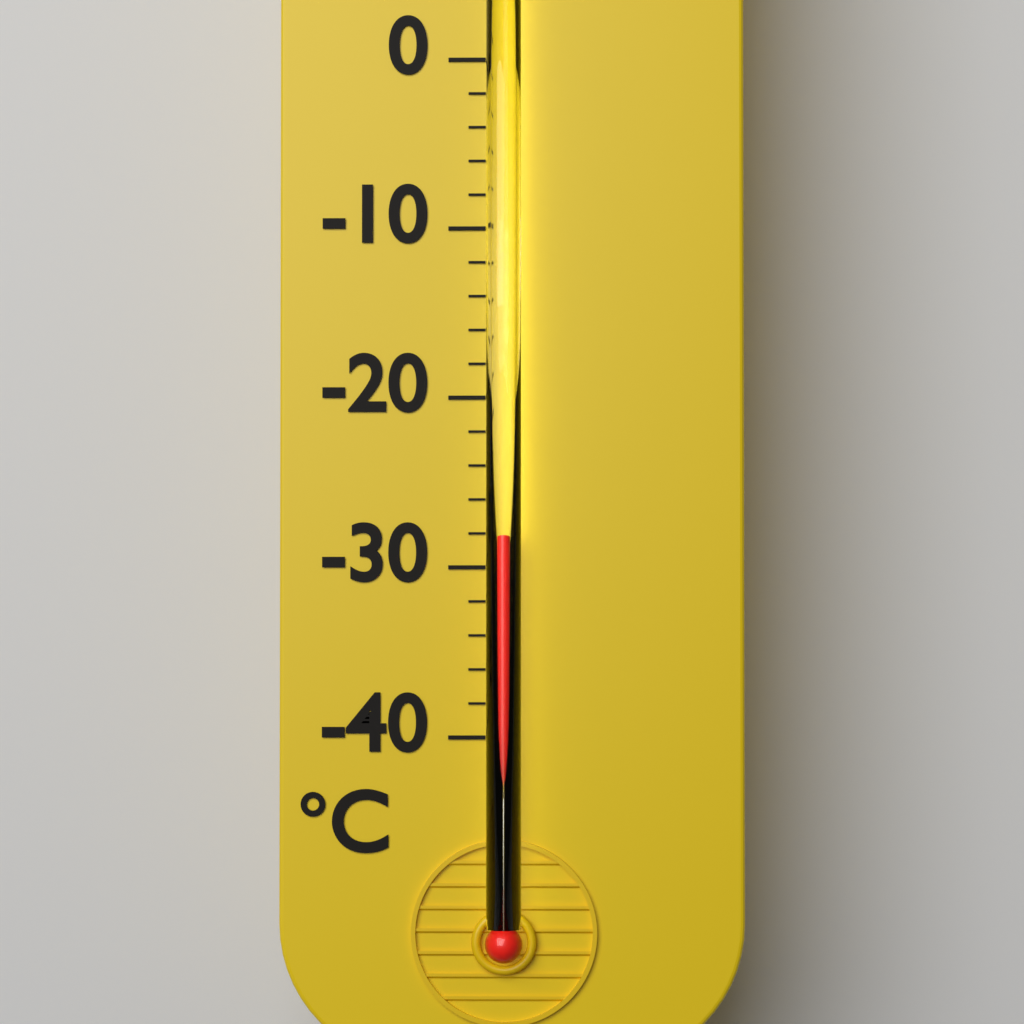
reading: -28 °C
